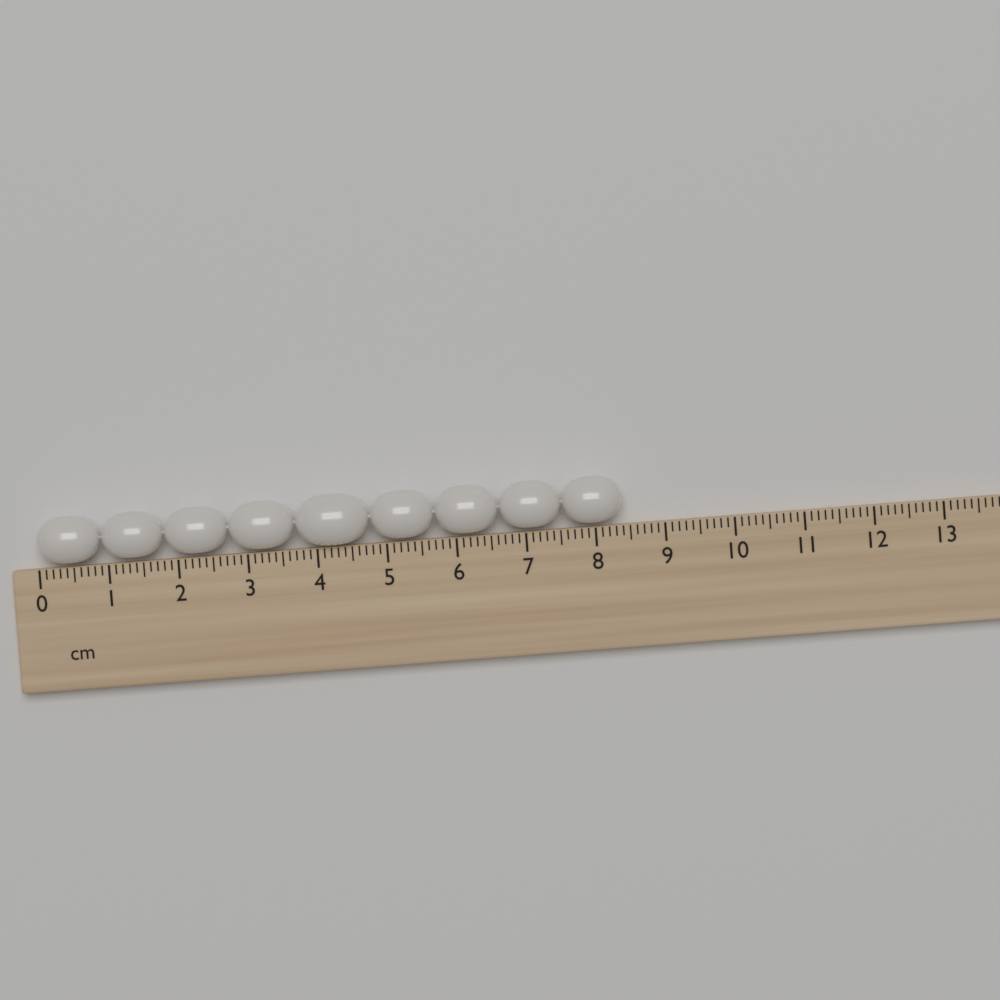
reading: 8.4 cm
